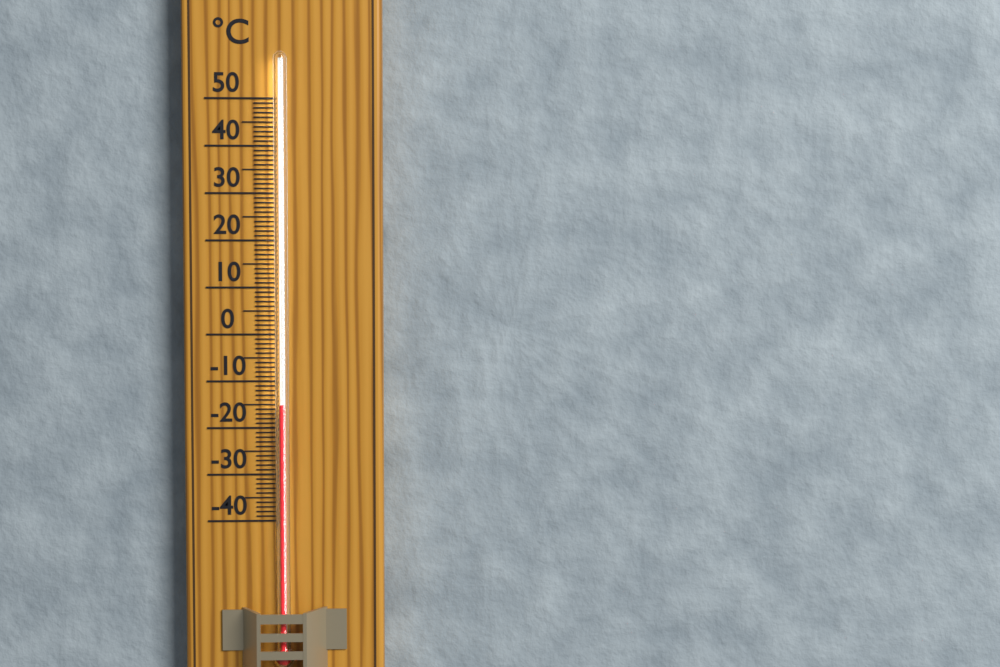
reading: -15 °C
